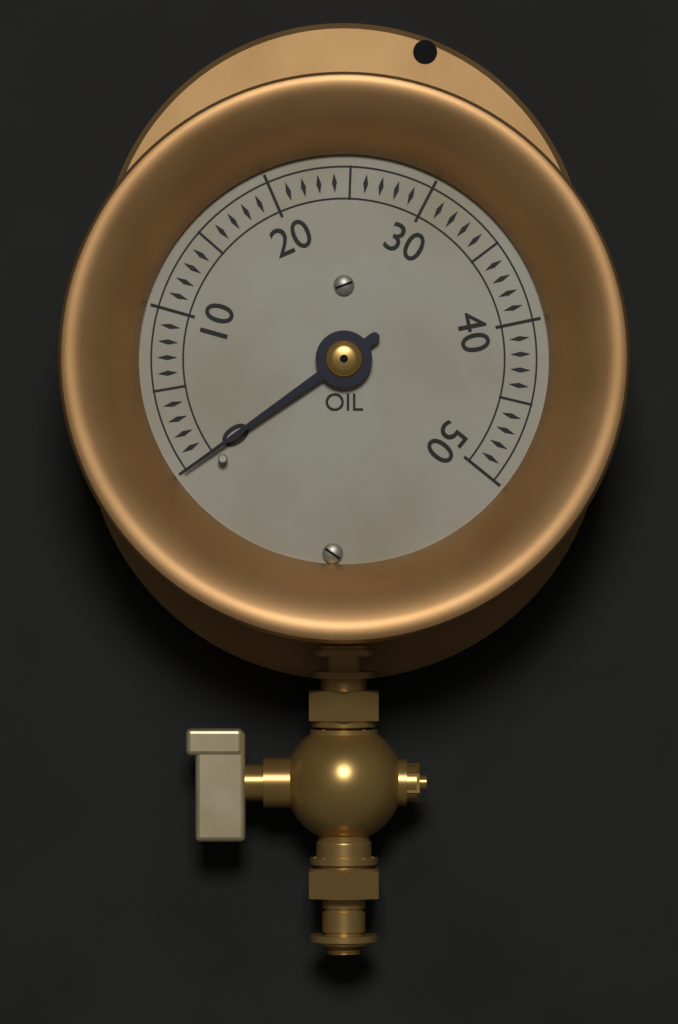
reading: 0 (no unit)
